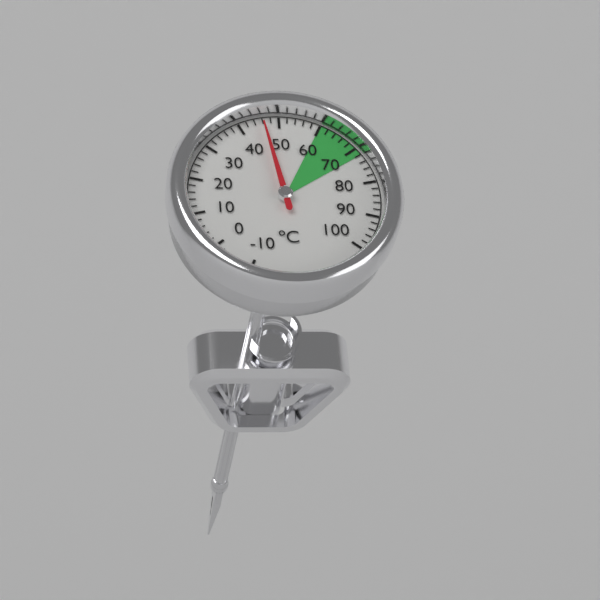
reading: 46 °C
